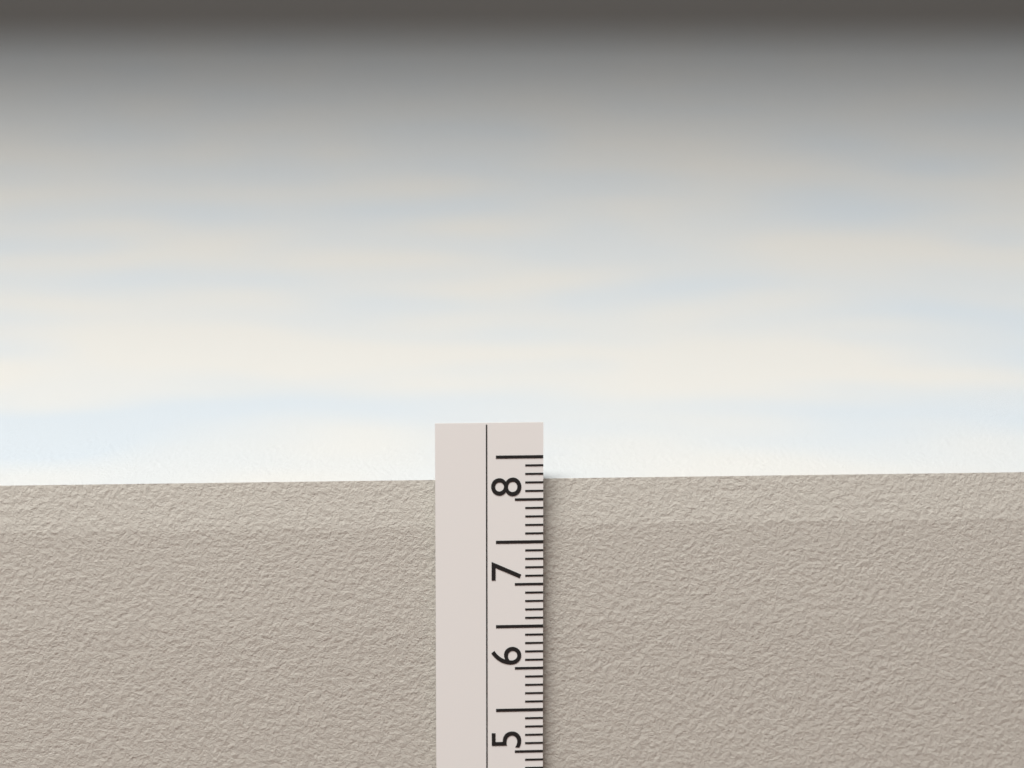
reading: 7.7 cm
